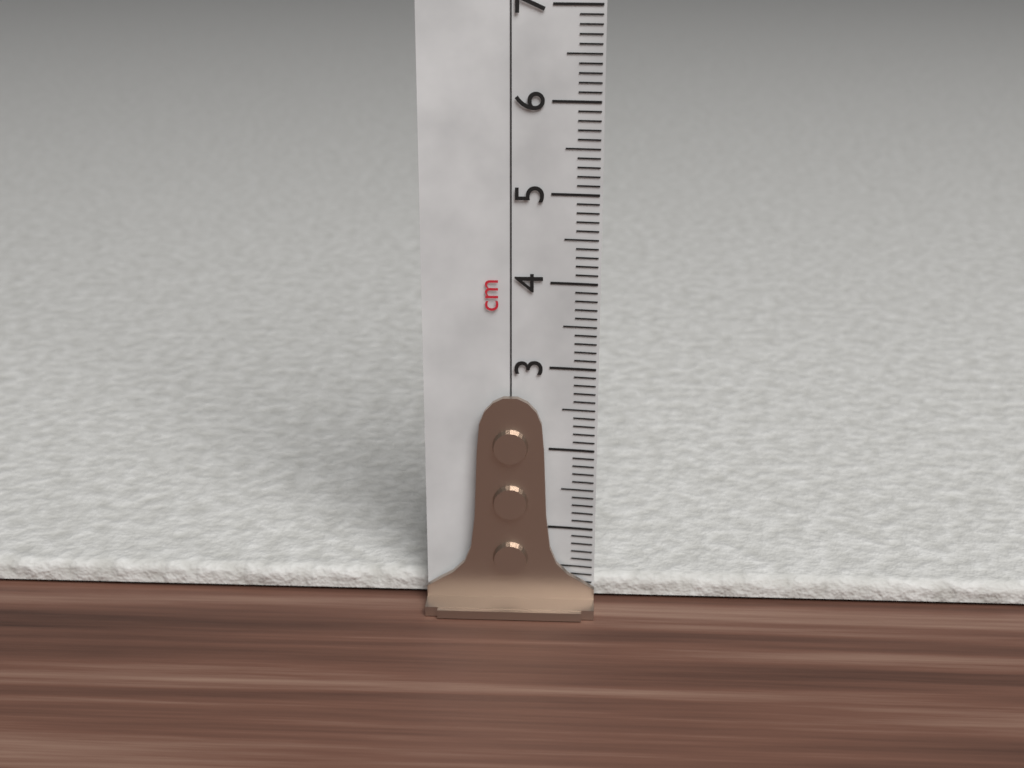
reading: 0.3 cm
